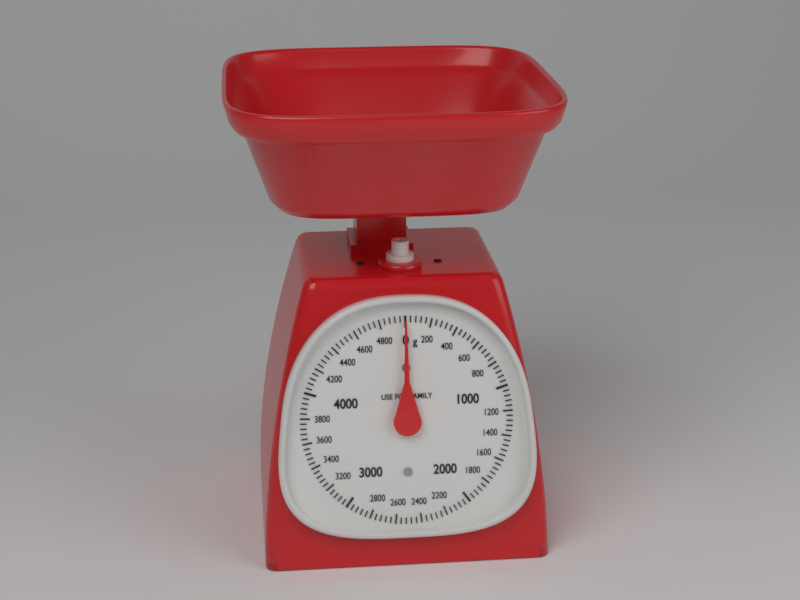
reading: 0 g
